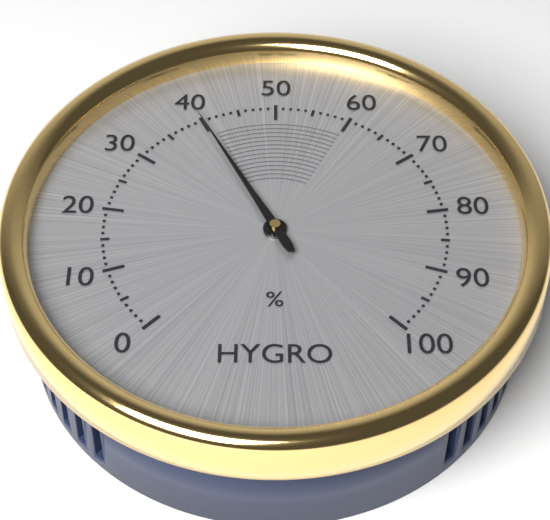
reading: 40 %
